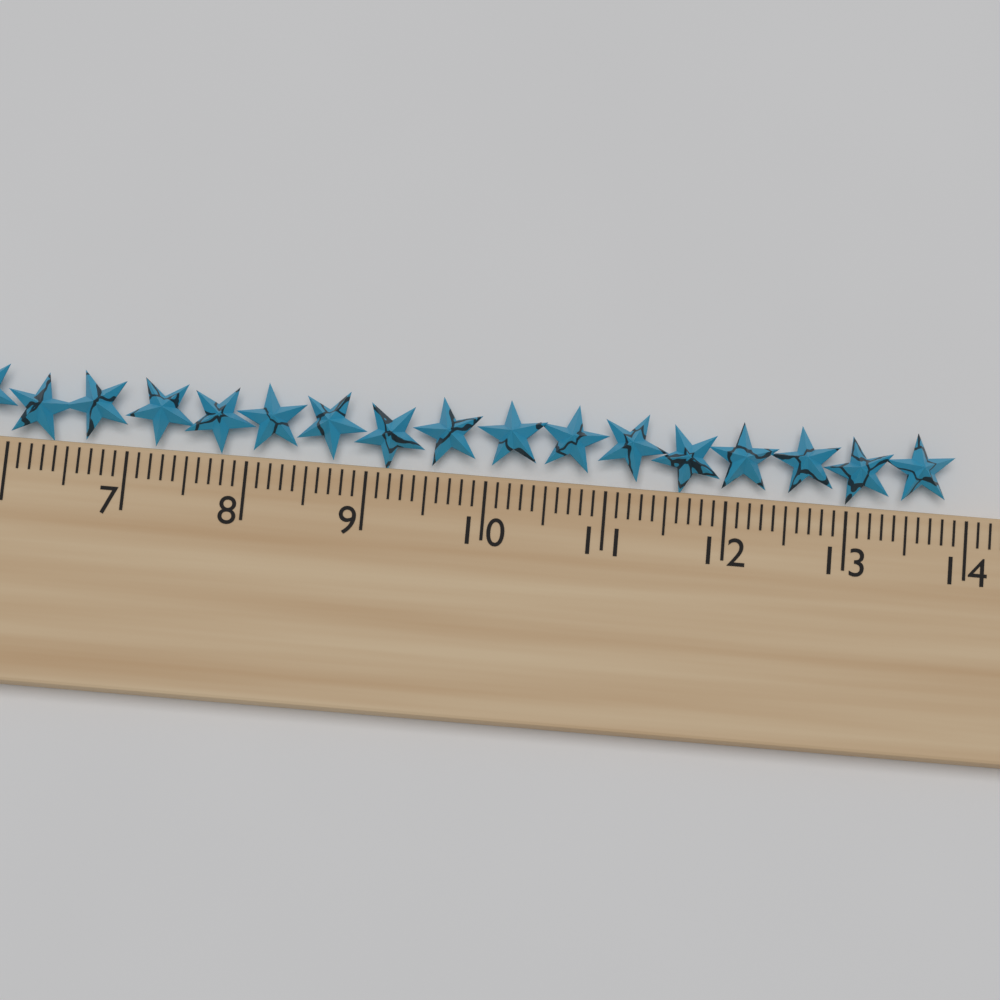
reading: 13.9 cm
